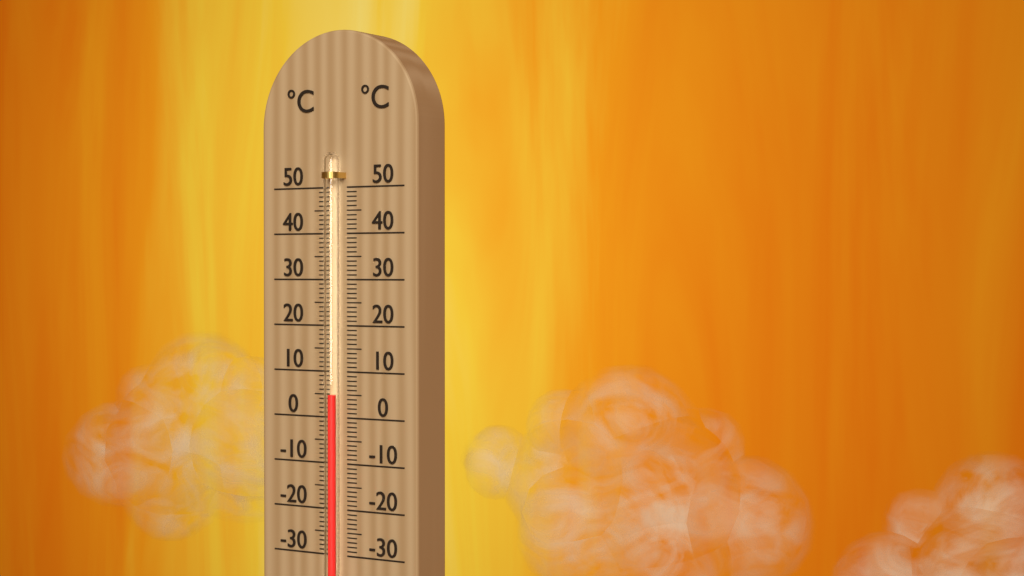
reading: 5 °C
